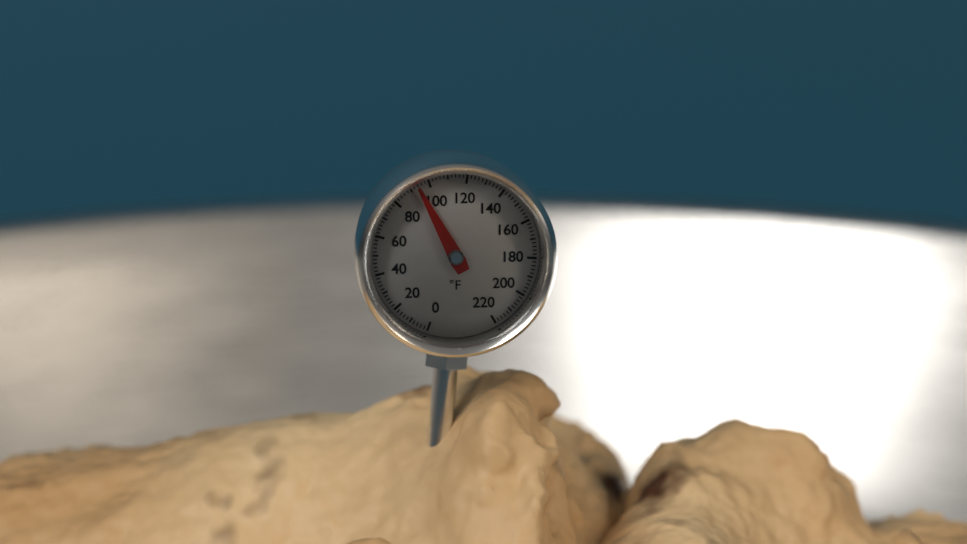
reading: 94 °F
